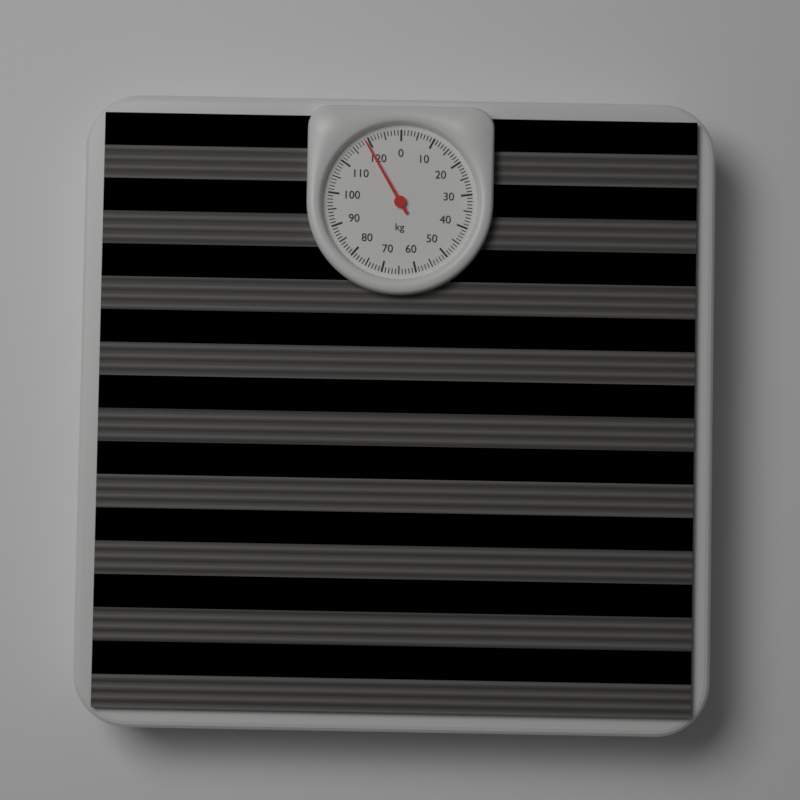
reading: 119 kg
